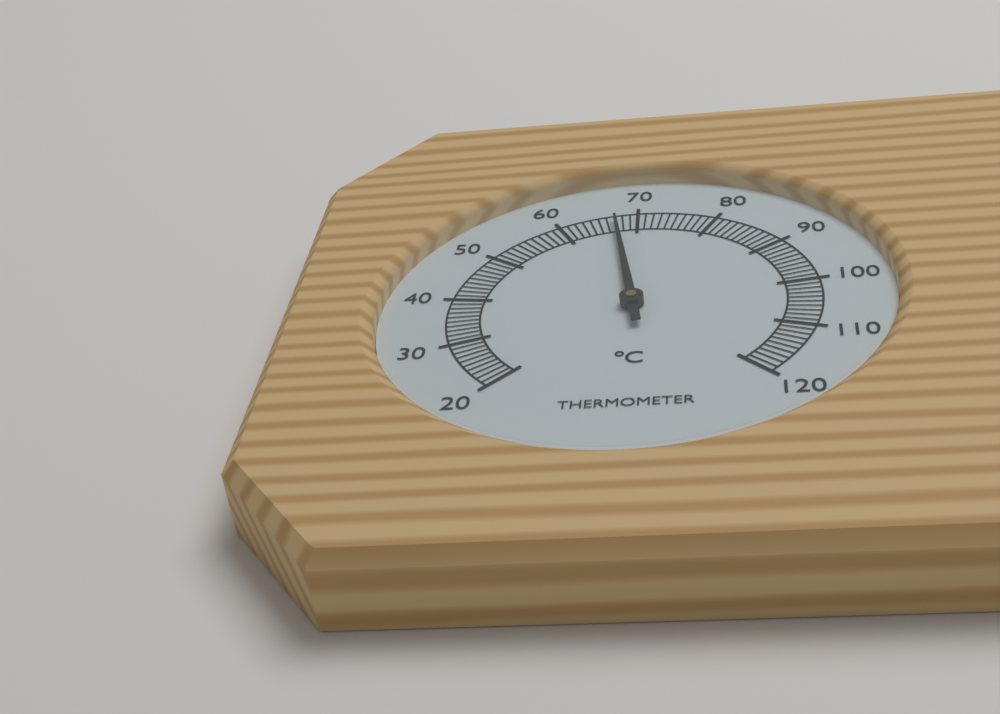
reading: 67 °C
